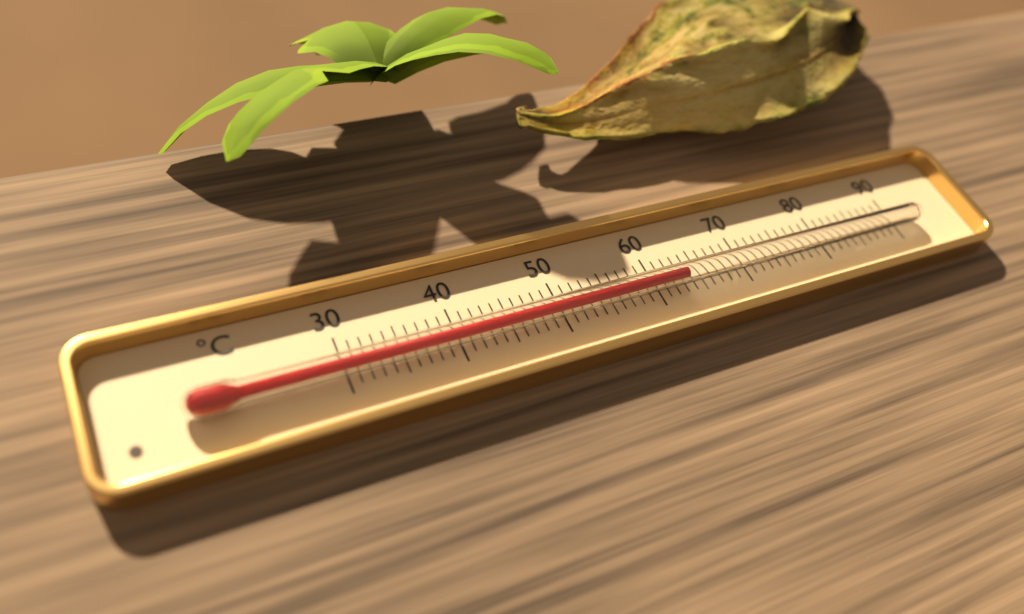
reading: 63 °C
